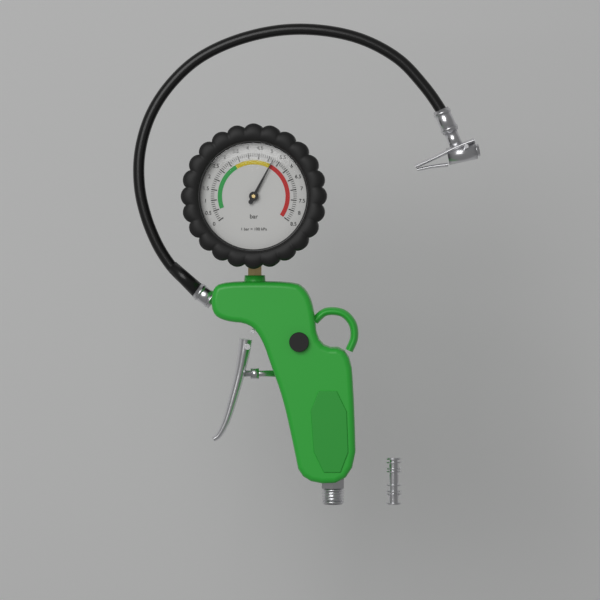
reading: 5.2 bar
